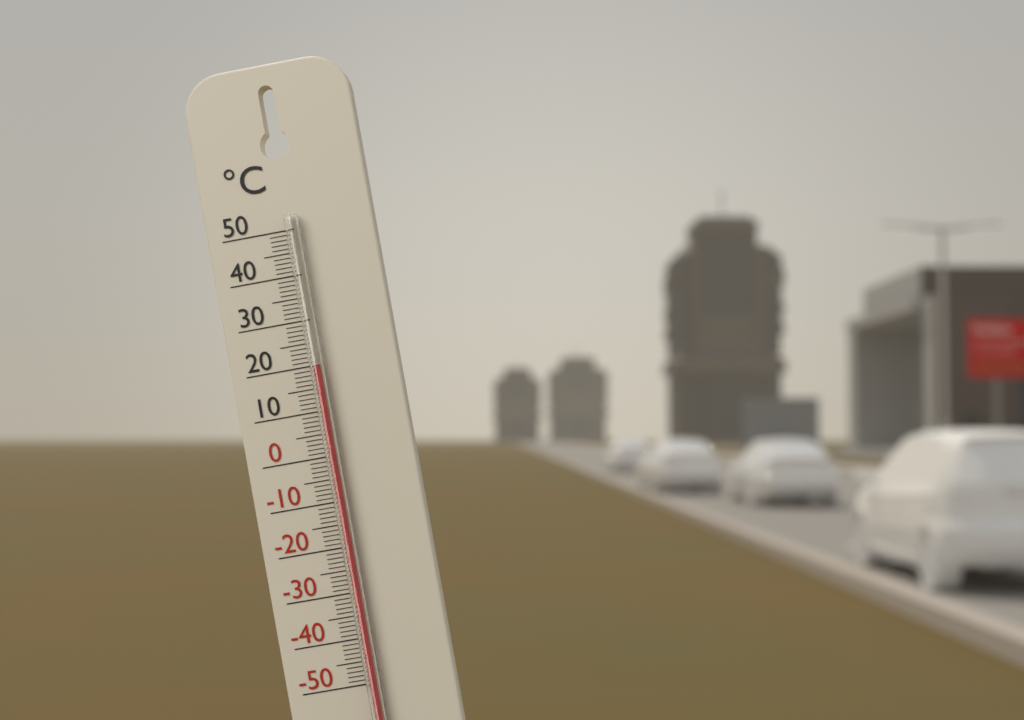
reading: 20 °C
